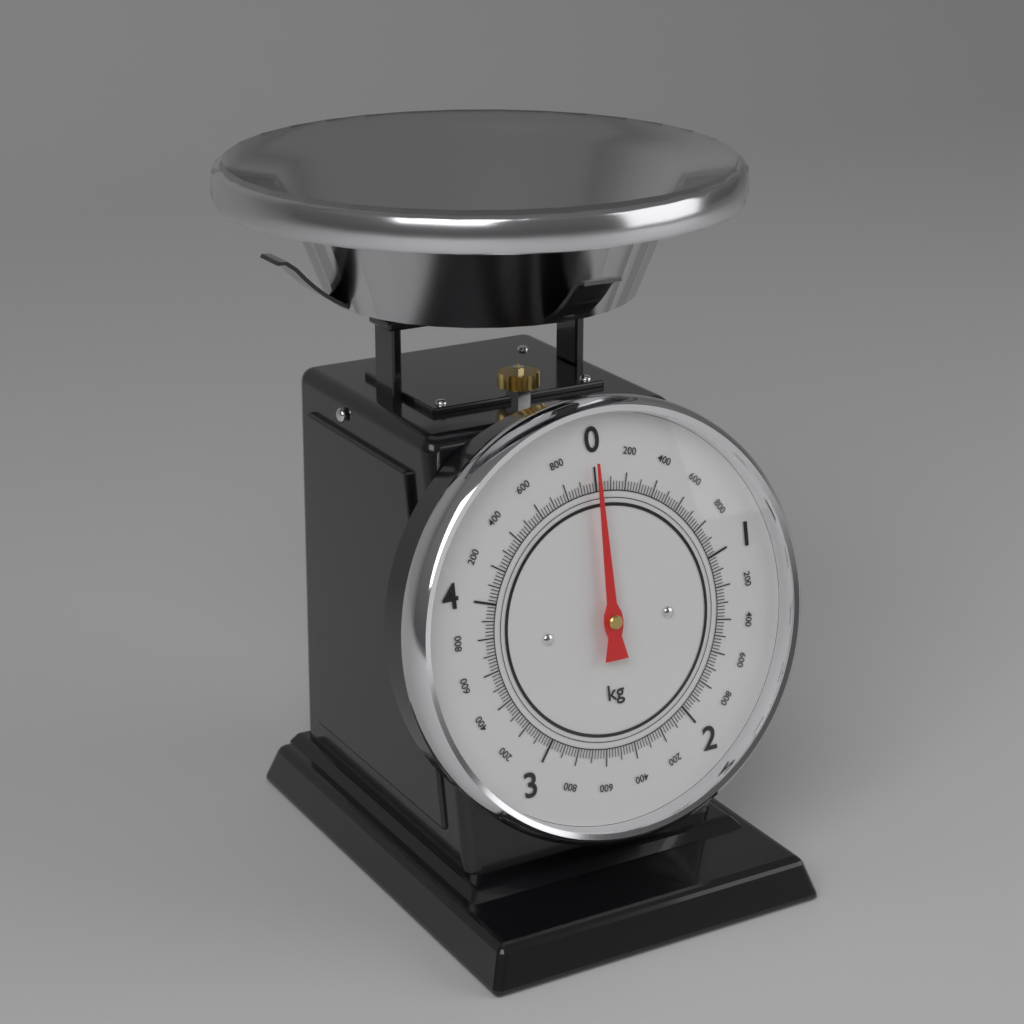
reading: 0.00 kg
